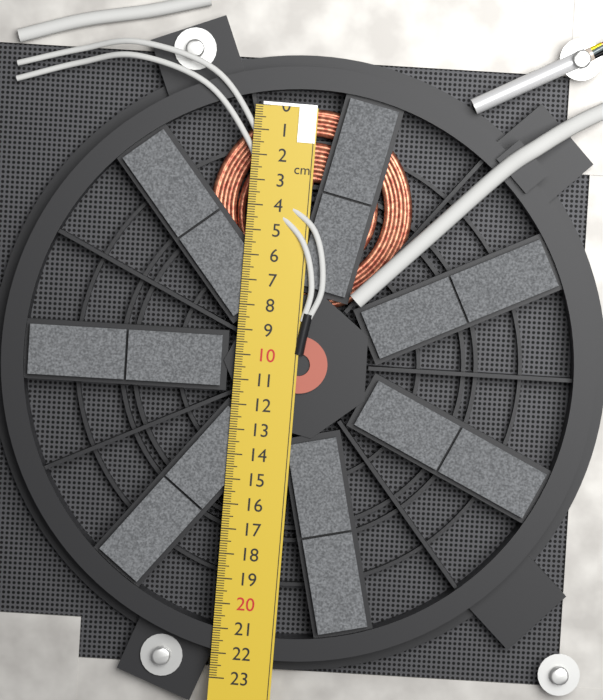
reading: 8.1 cm
